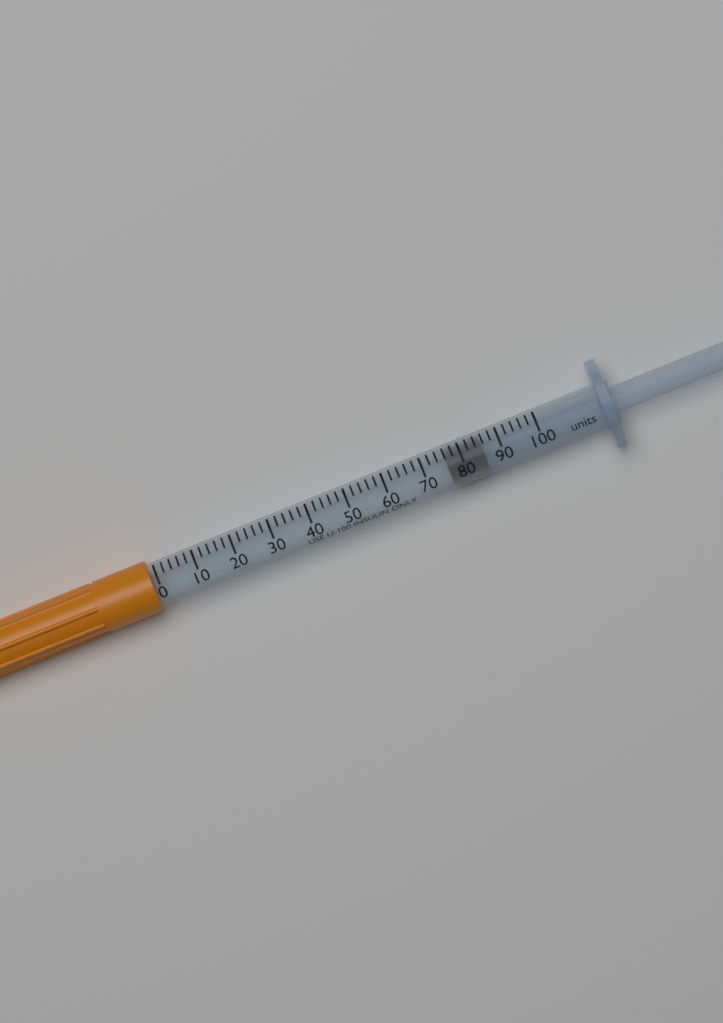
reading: 76 units
